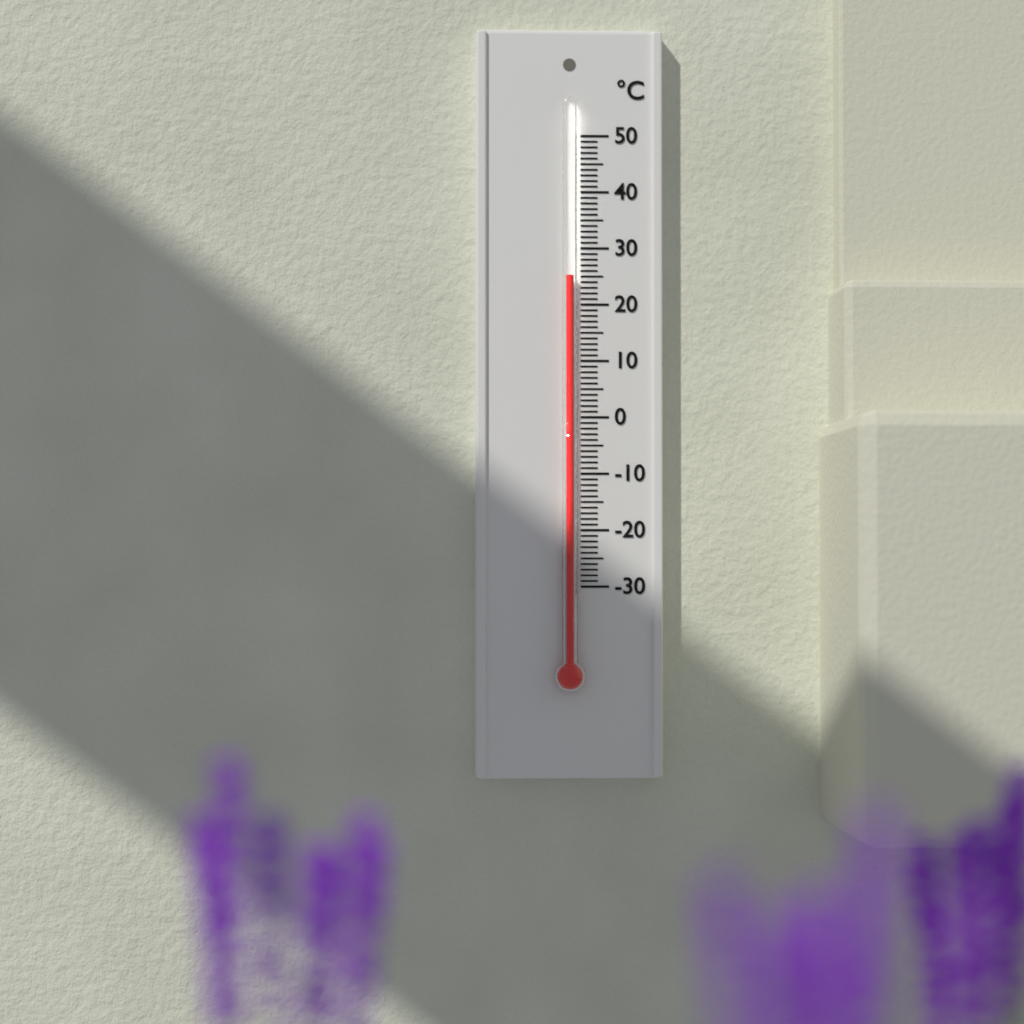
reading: 25 °C
